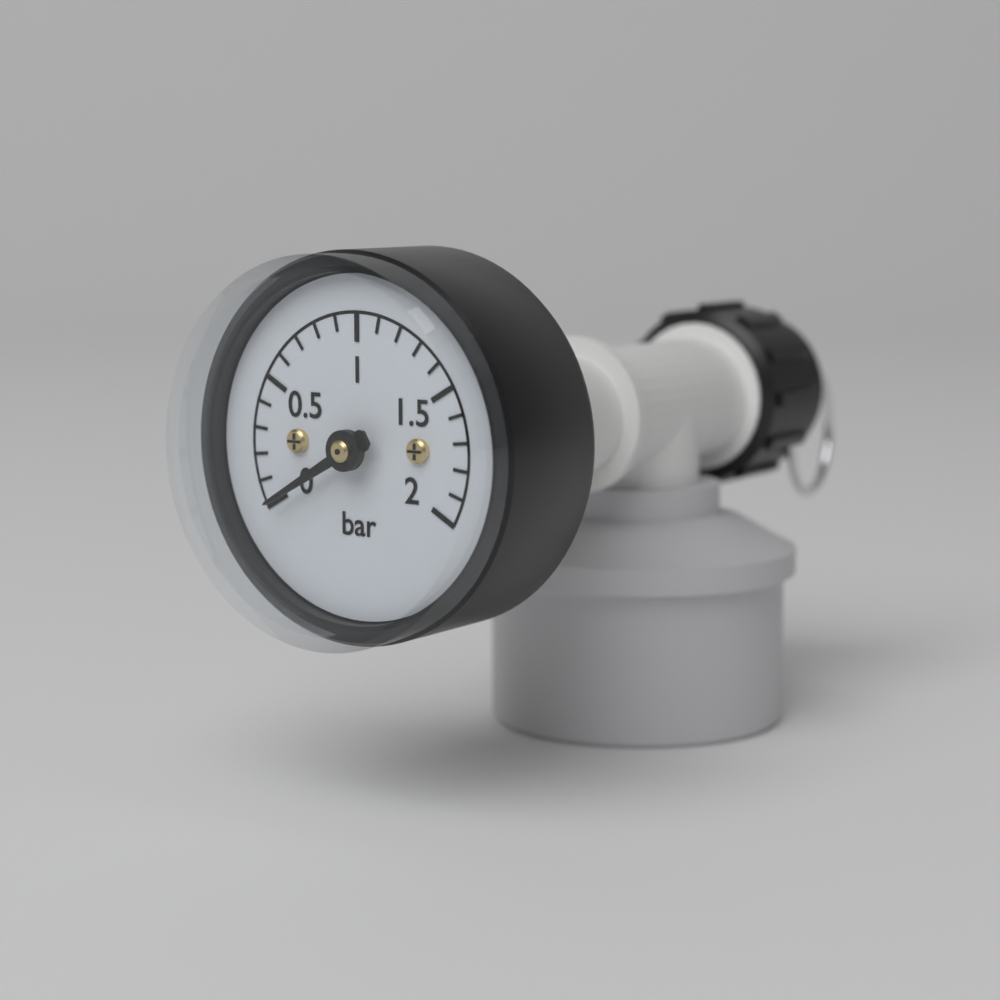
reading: 0.0 bar
